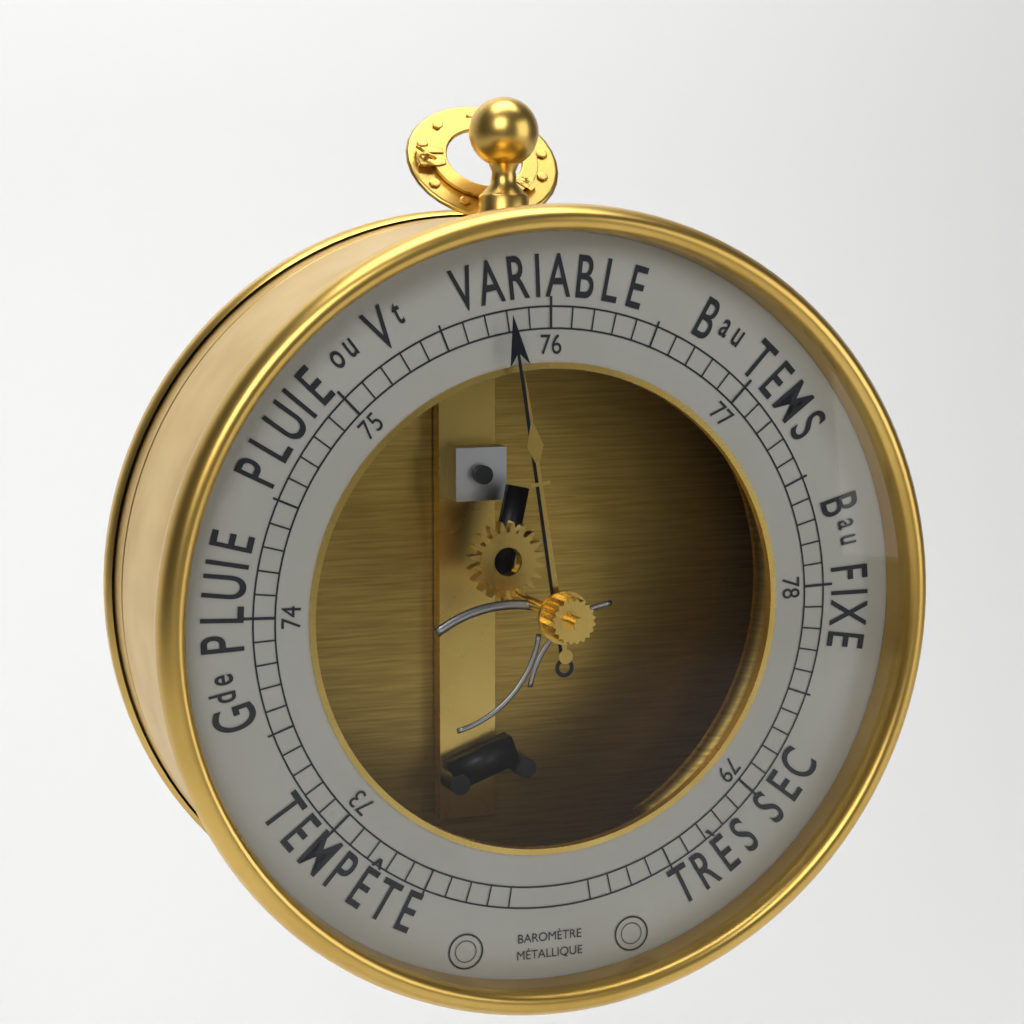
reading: 75.8 (no unit)
